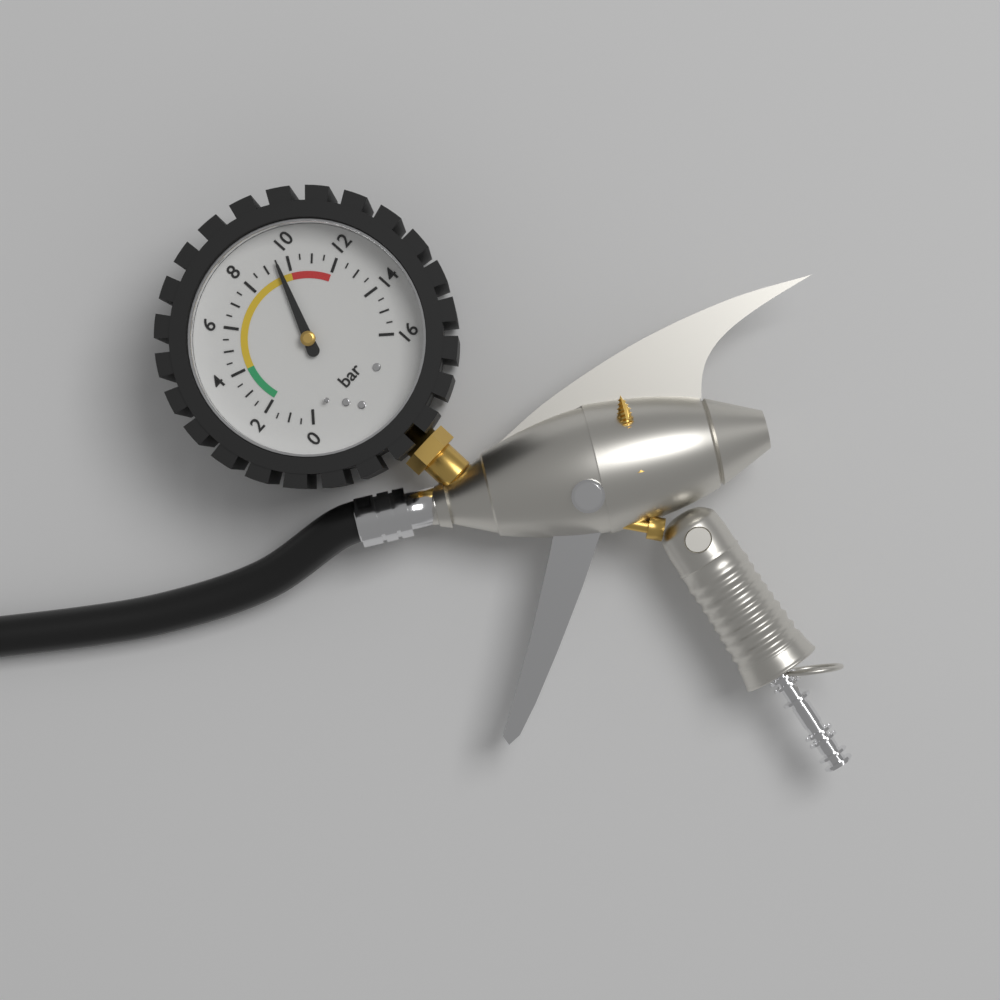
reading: 9.5 bar
